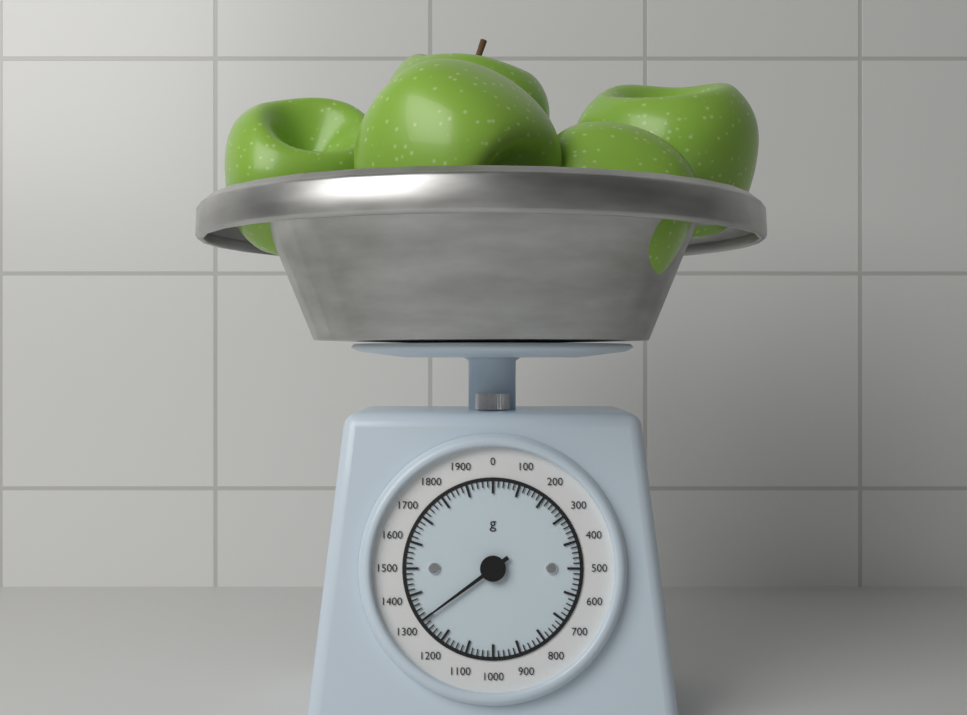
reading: 1300 g
